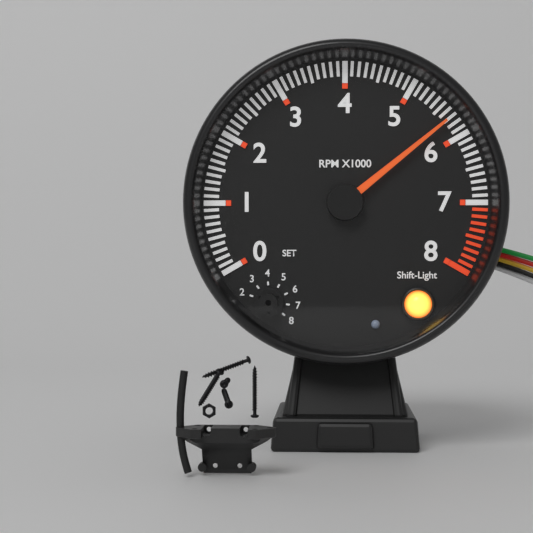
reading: 5700 RPM
